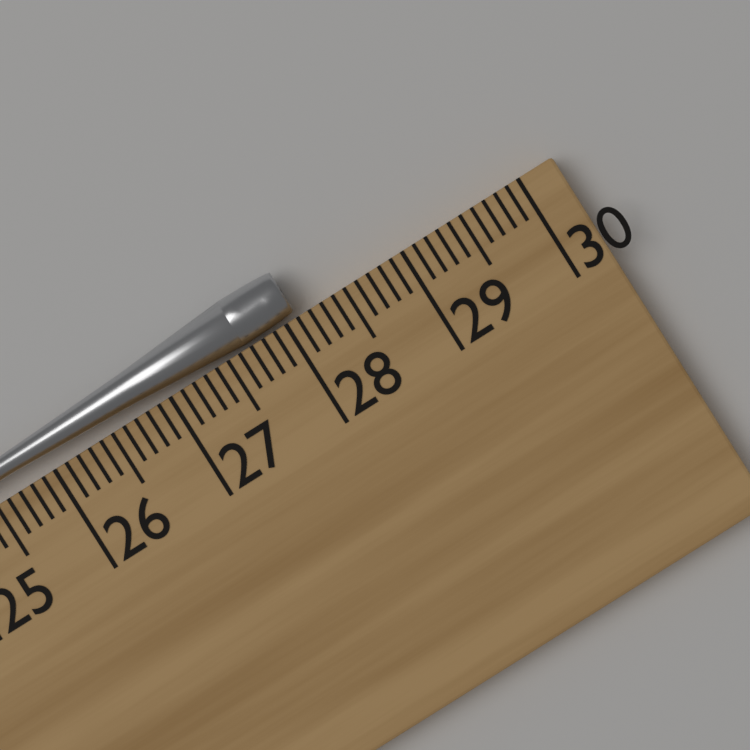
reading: 28.1 cm
